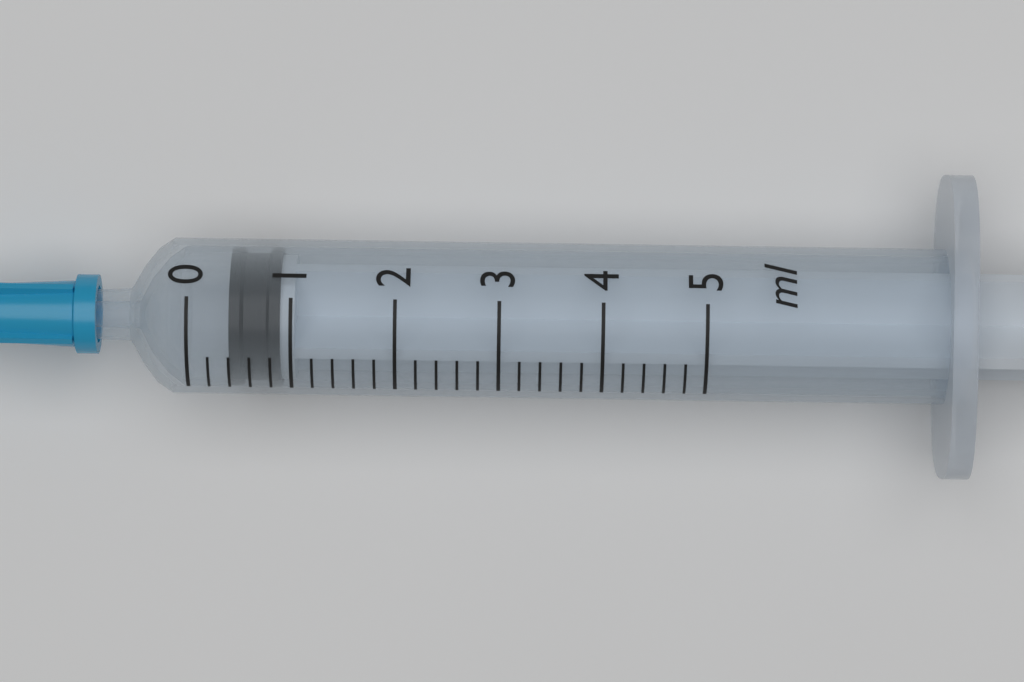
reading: 0.4 ml
